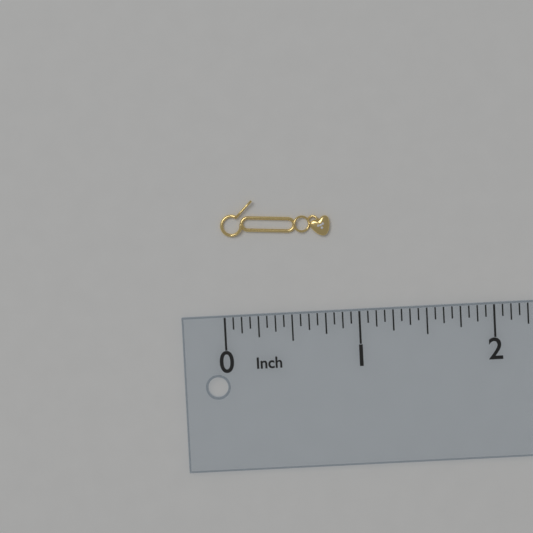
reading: 0.8125 in
